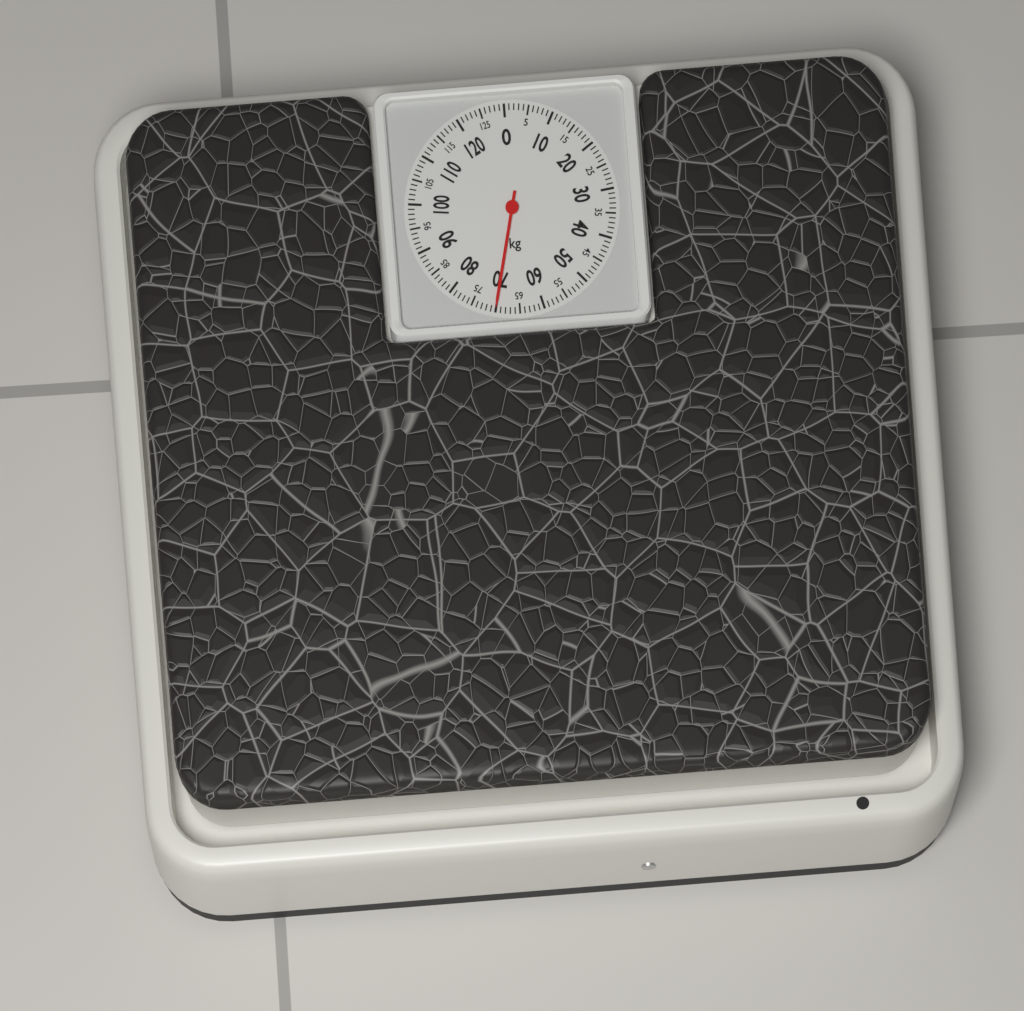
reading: 70 kg
